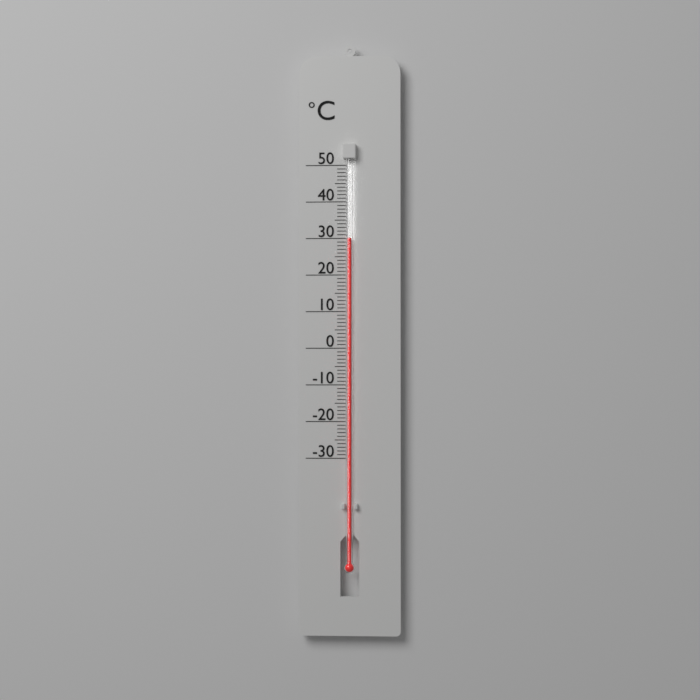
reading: 30 °C
